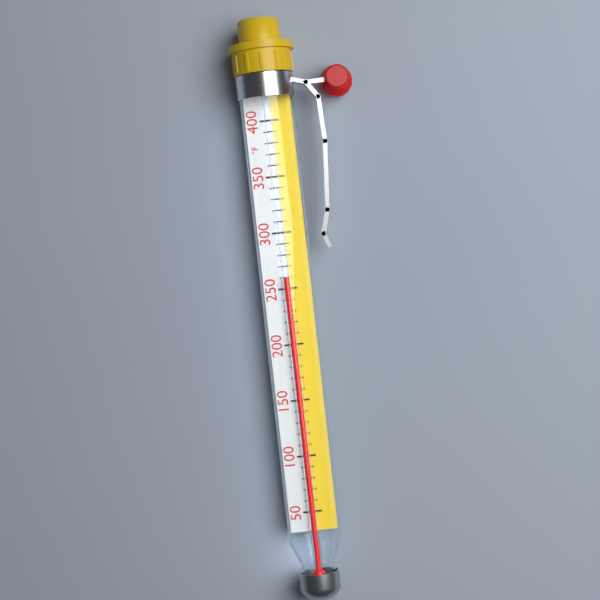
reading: 260 °F
